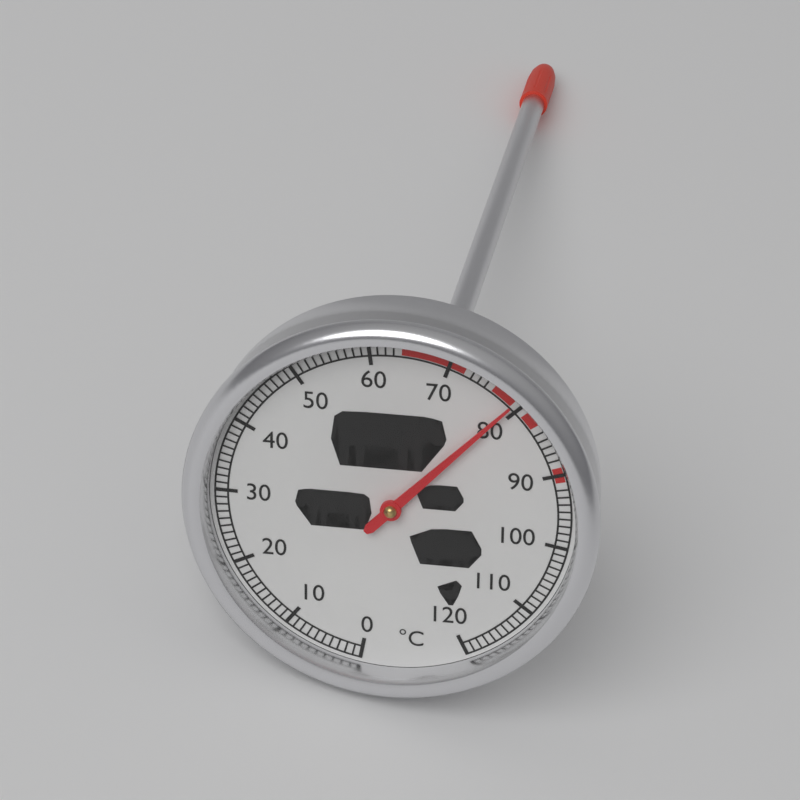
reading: 79 °C
